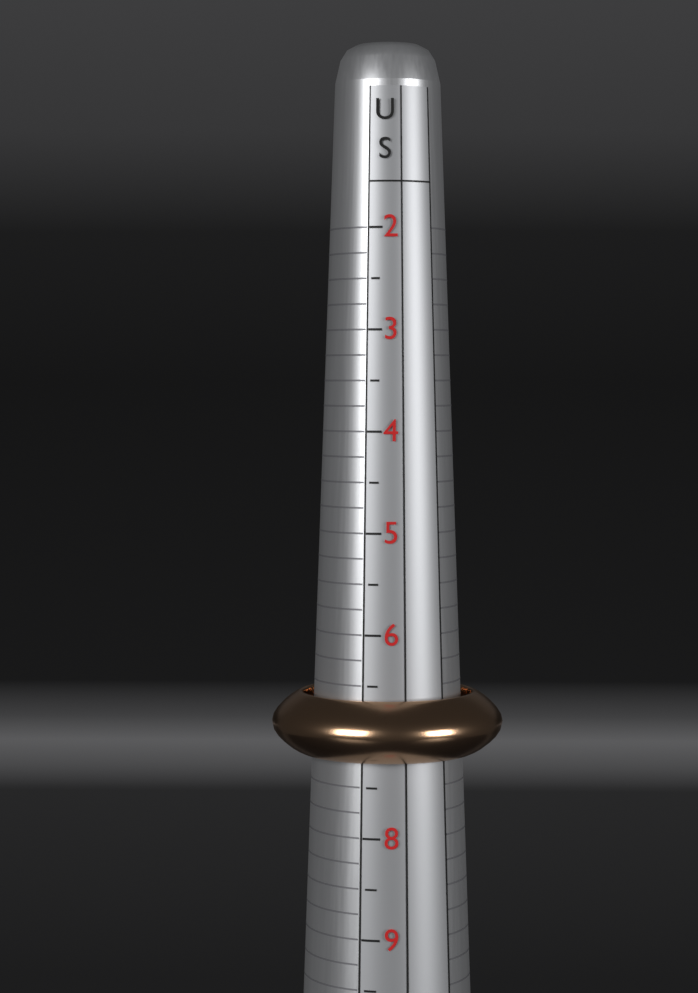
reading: 7.25 US
